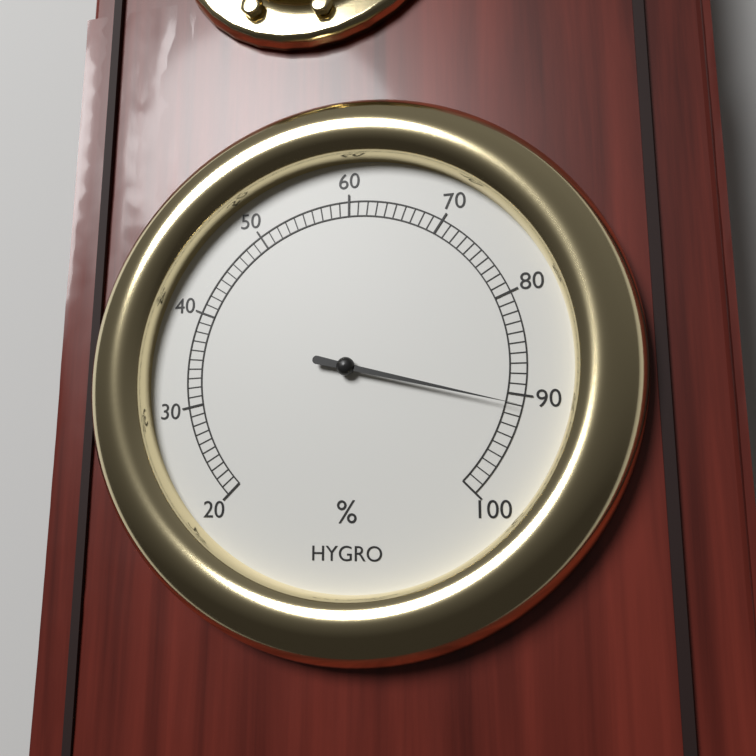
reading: 91 %
